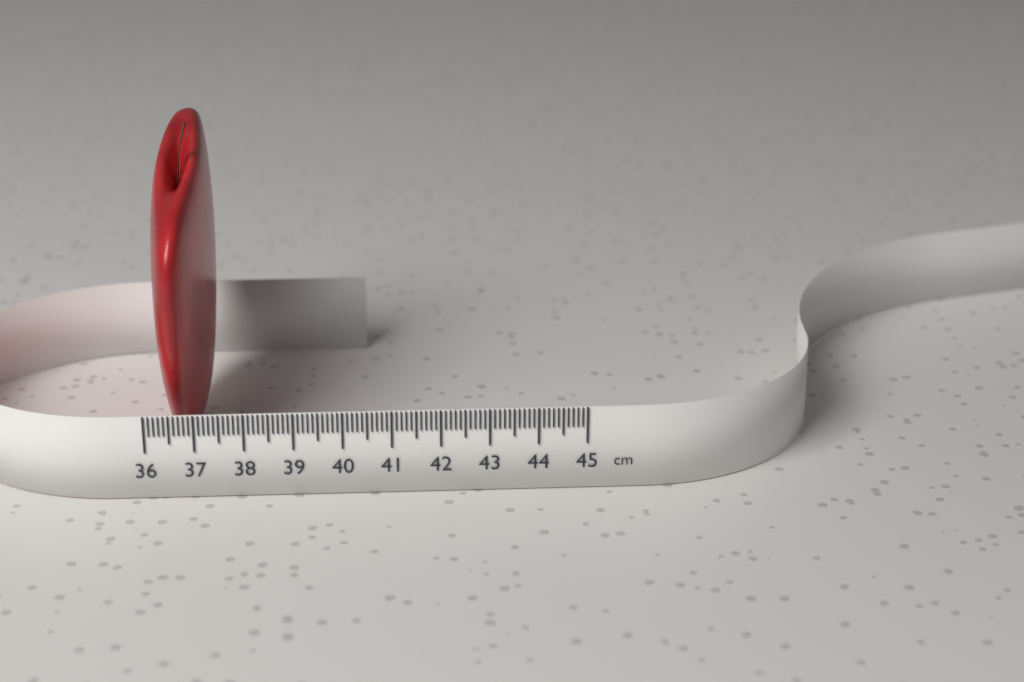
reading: 37.2 cm
